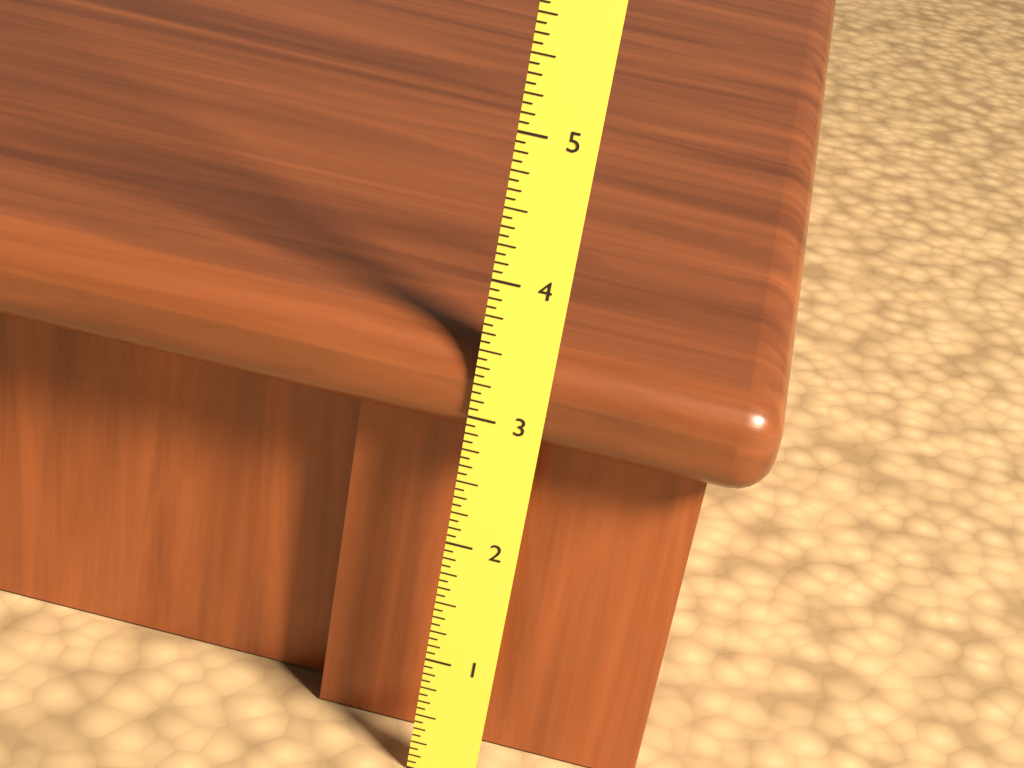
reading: 3.5000 (no unit)
